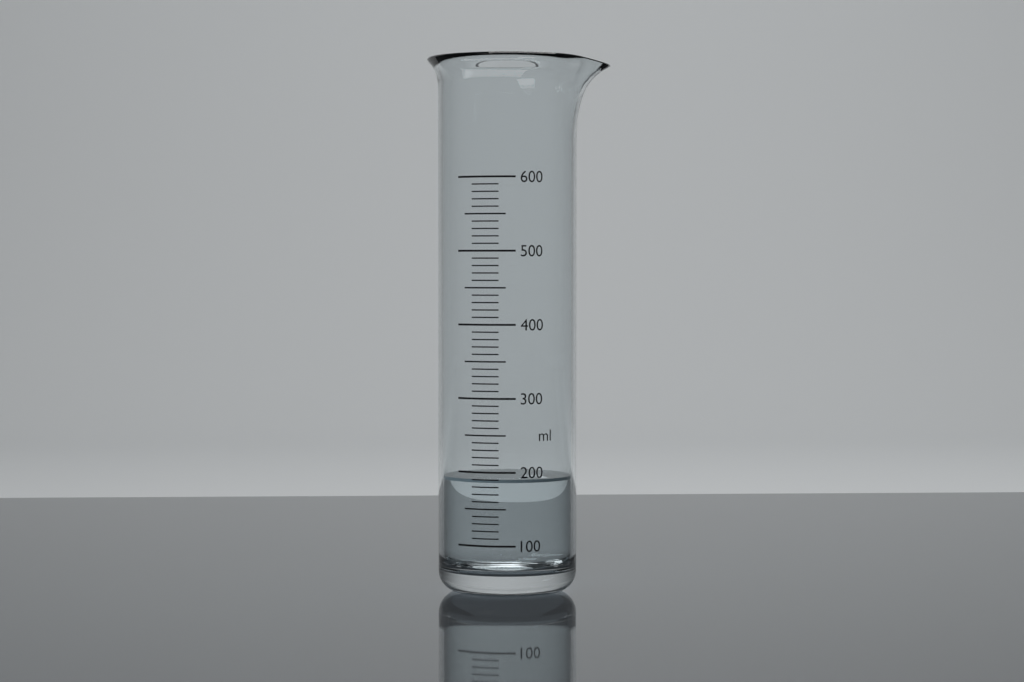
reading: 190 ml
